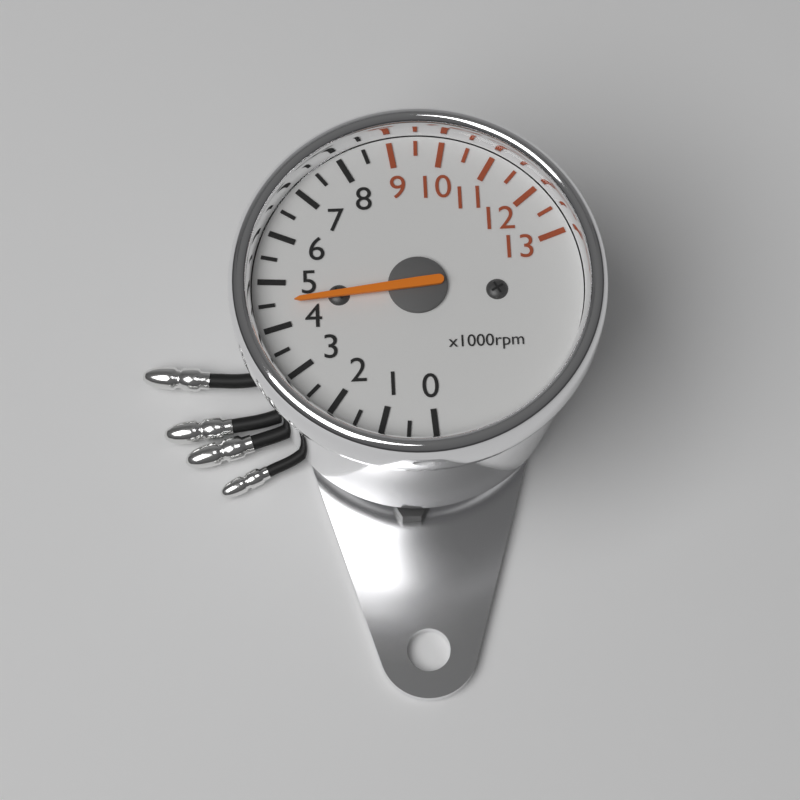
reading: 4500 rpm
